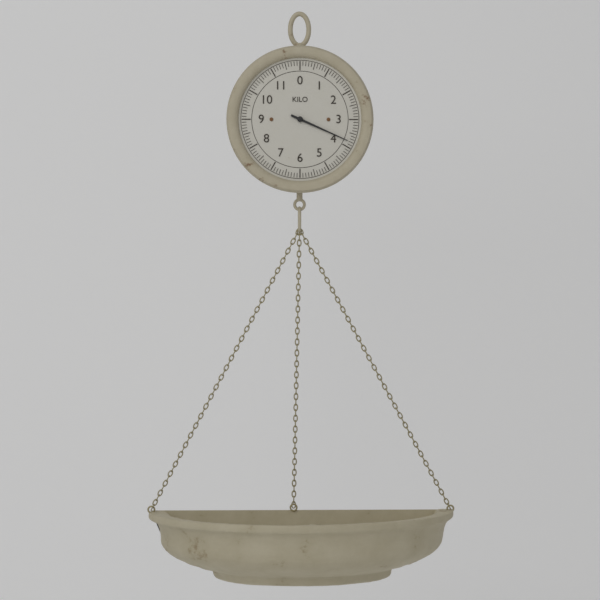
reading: 3.8 kg
